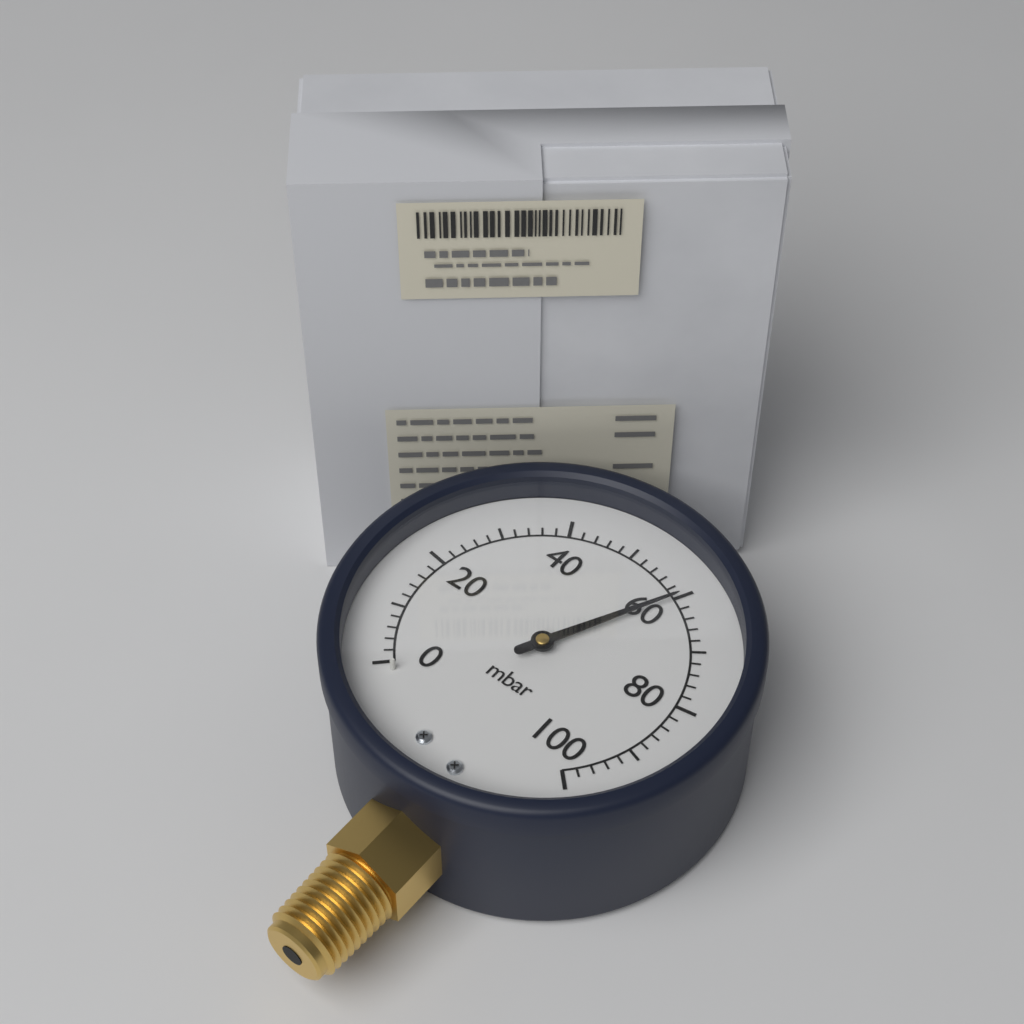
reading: 60 mbar
